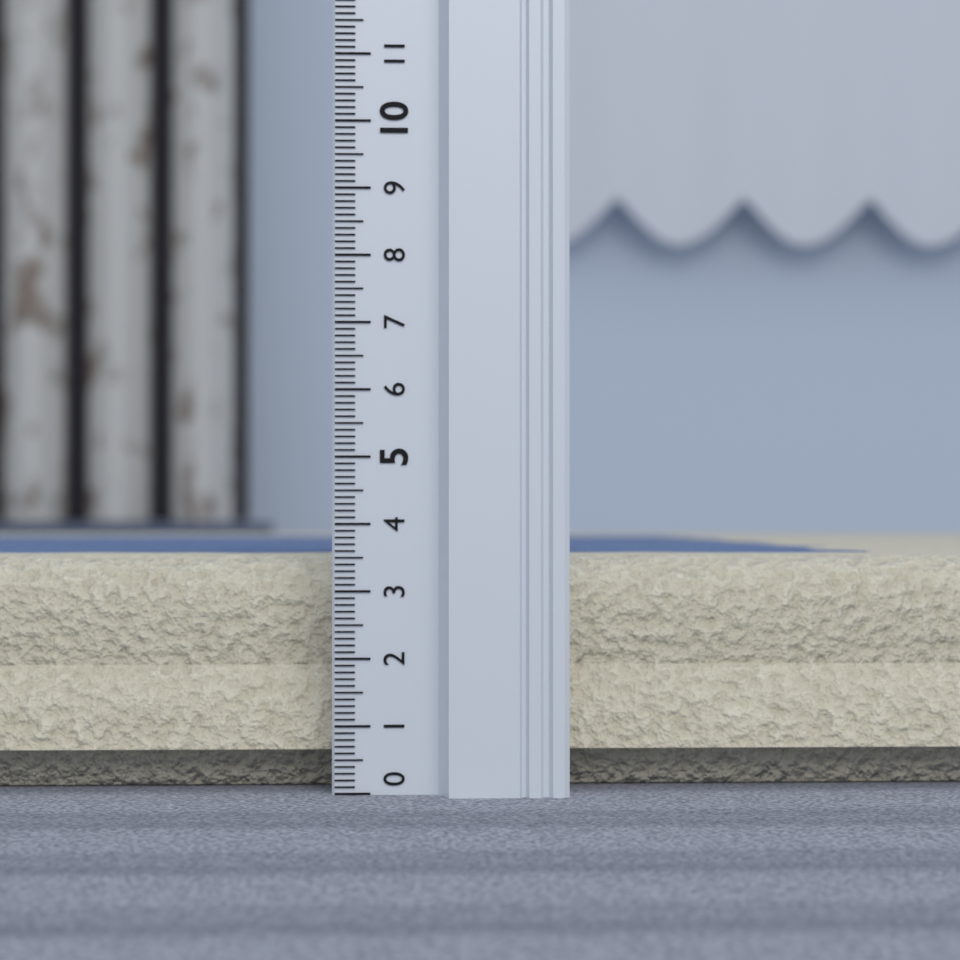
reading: 3.5 (no unit)
